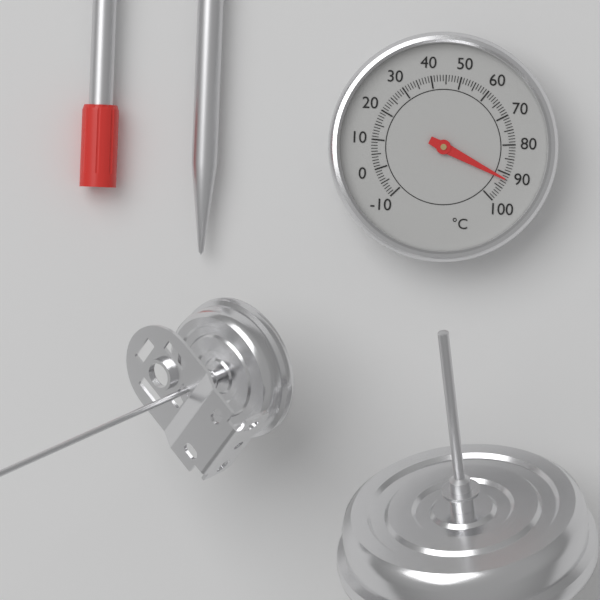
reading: 92 °C
